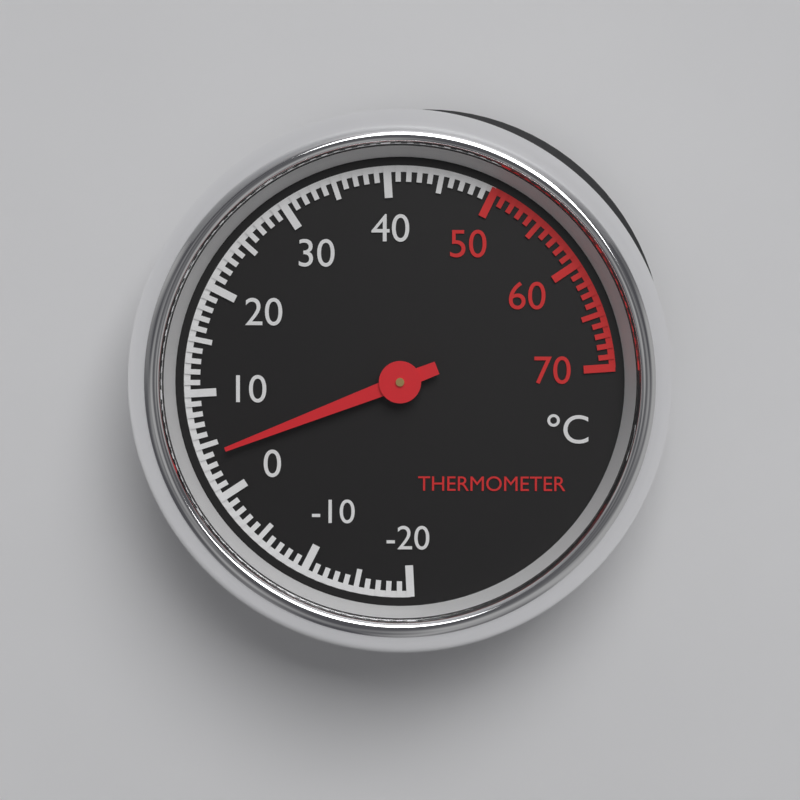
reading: 4 °C
